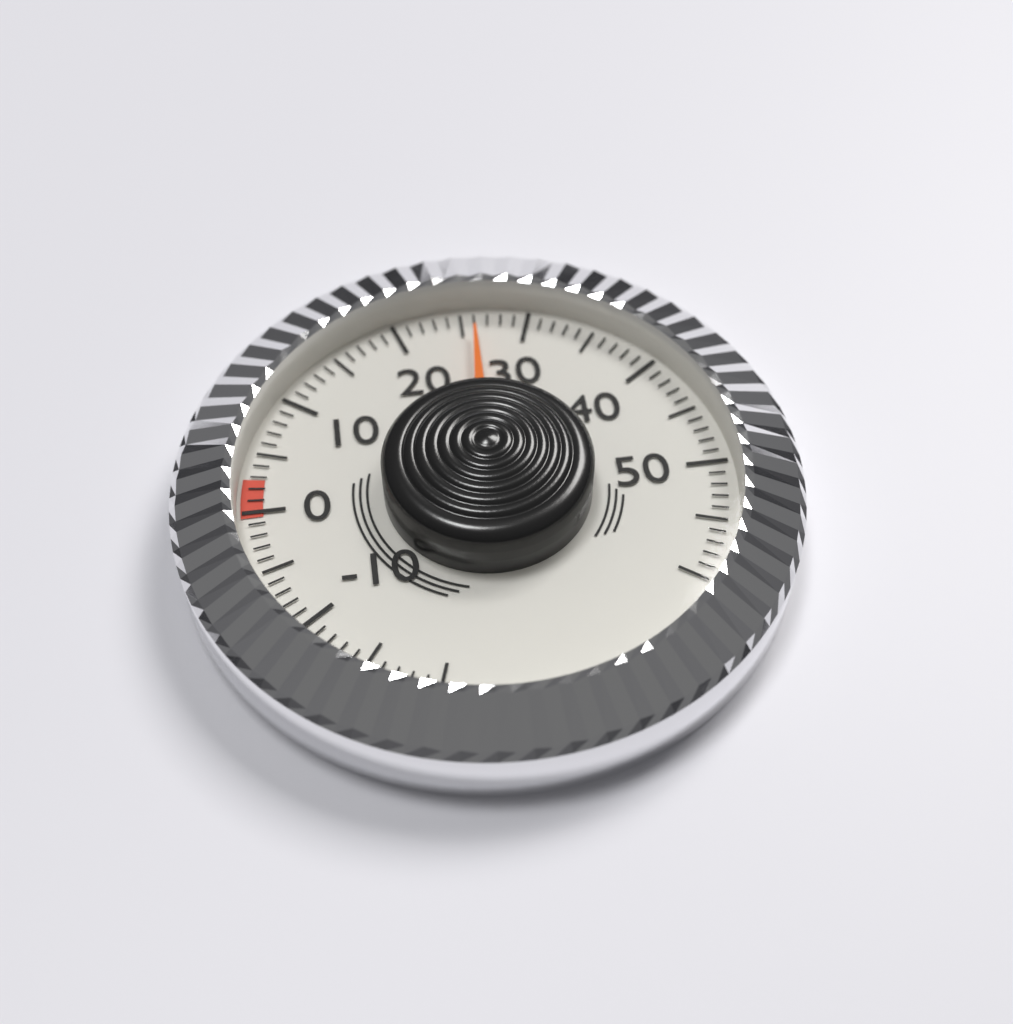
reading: 26 (no unit)
